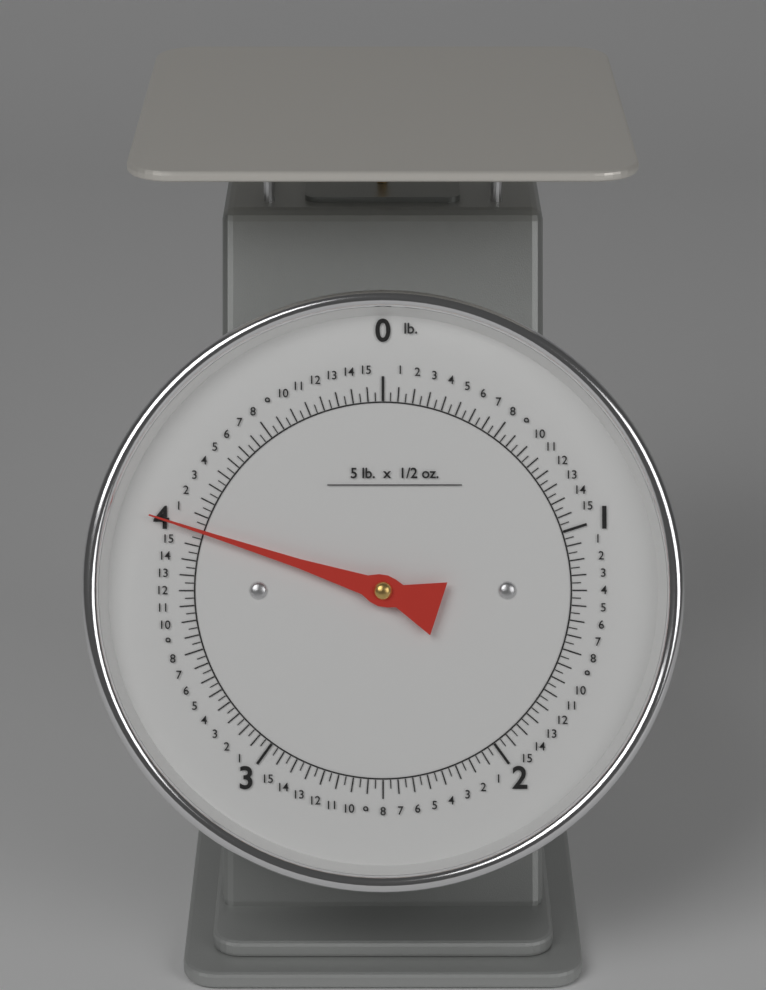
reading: 4.00000 lb
